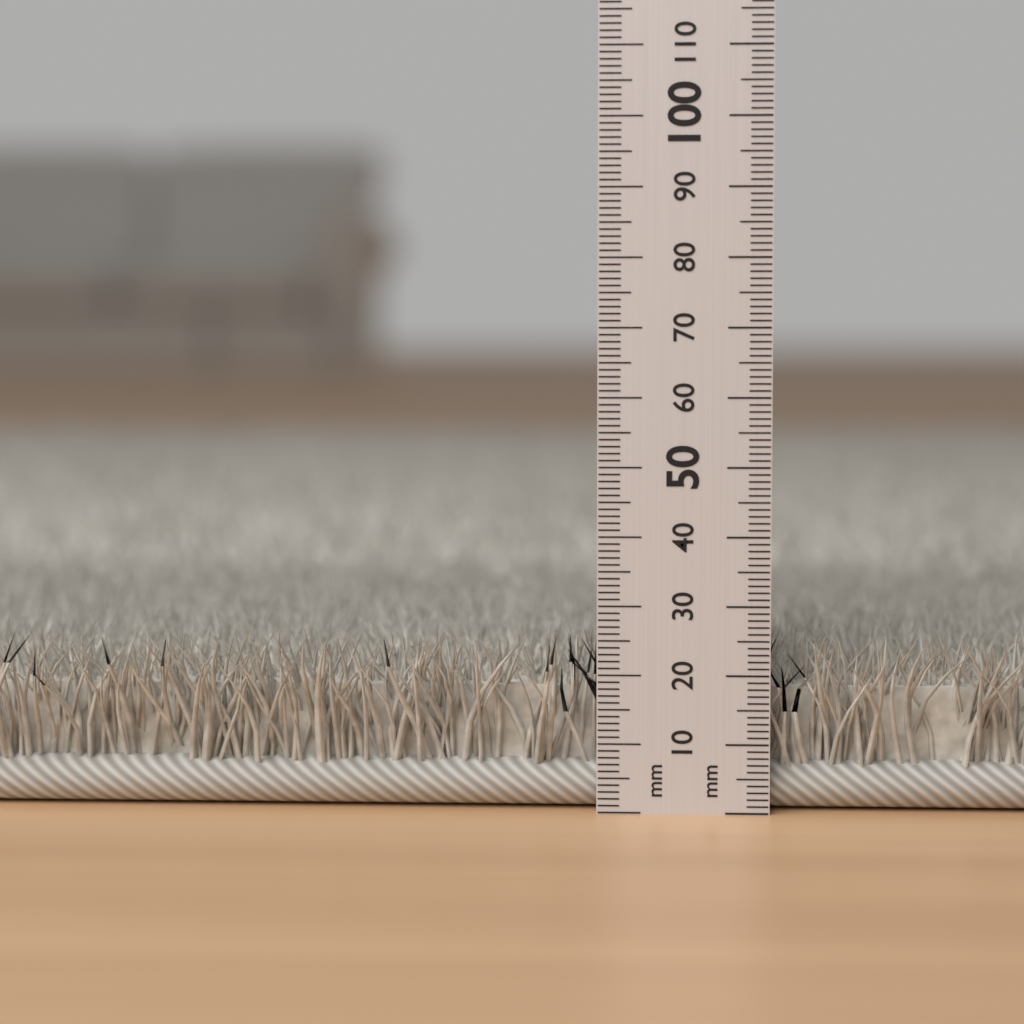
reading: 26 mm
